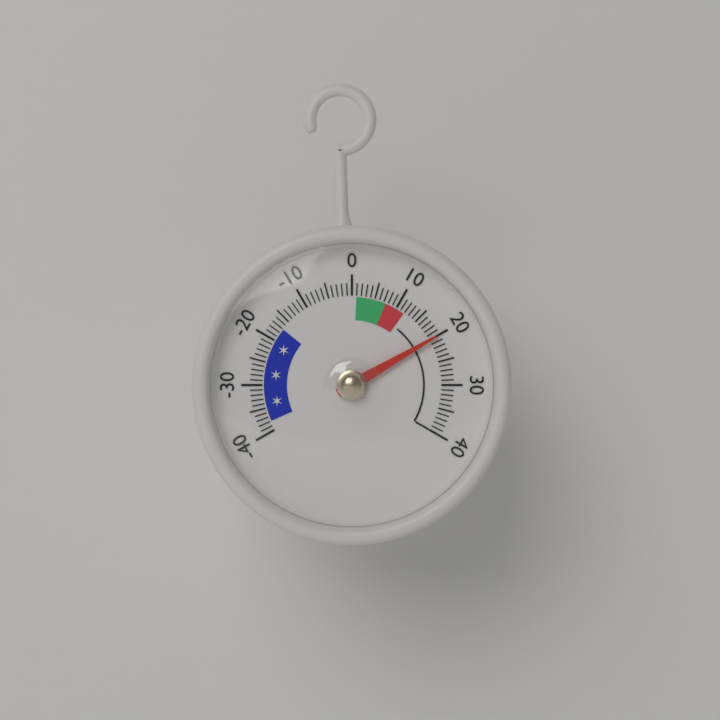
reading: 20 (no unit)
